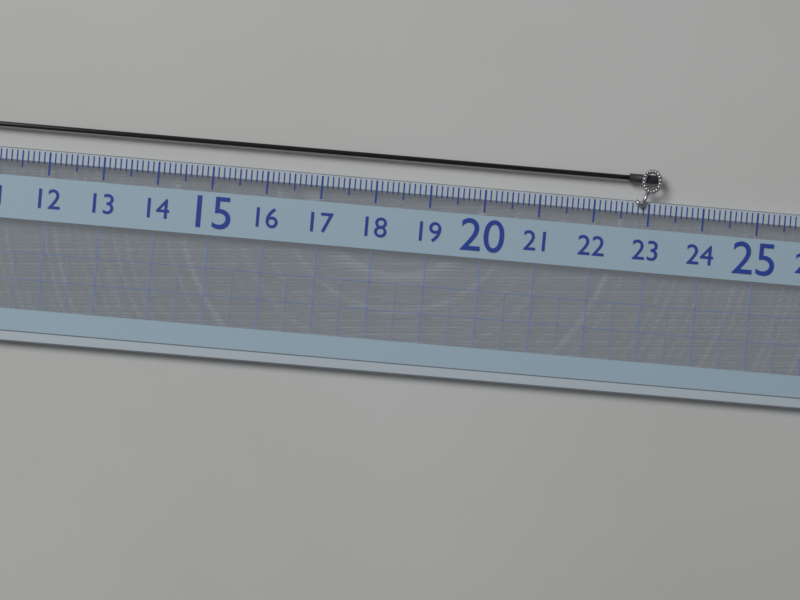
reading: 23.2 (no unit)
